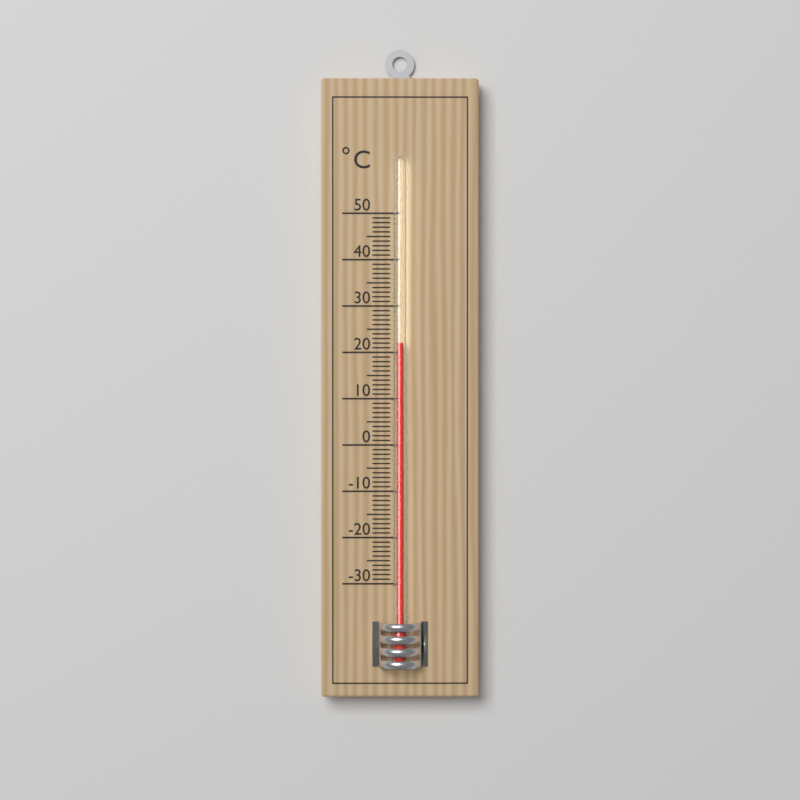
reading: 22 °C
